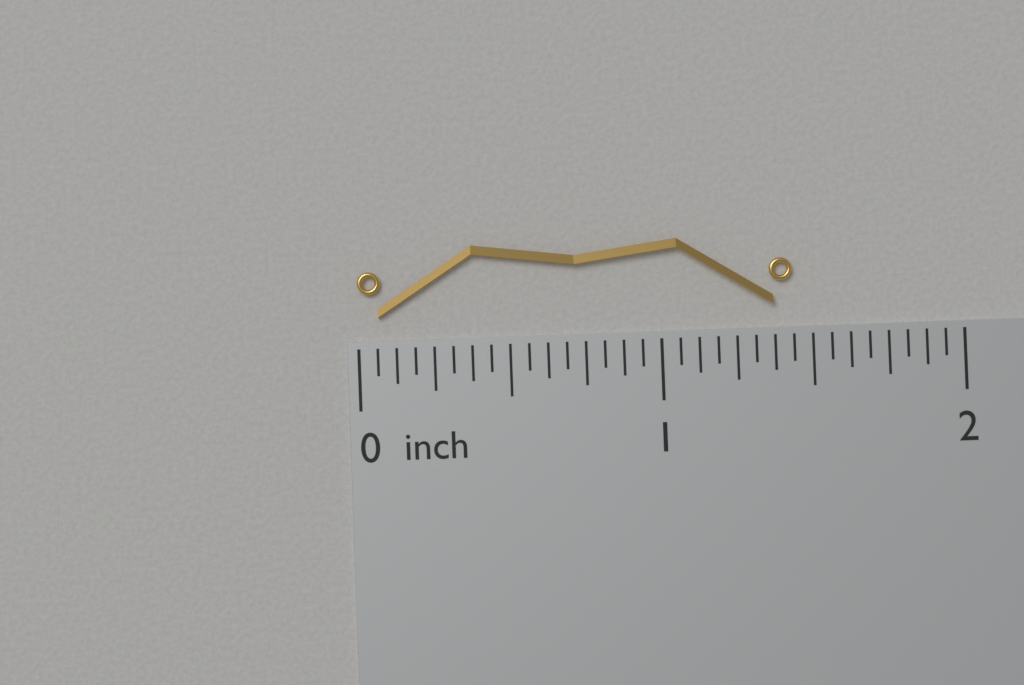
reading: 1.4375 inch
